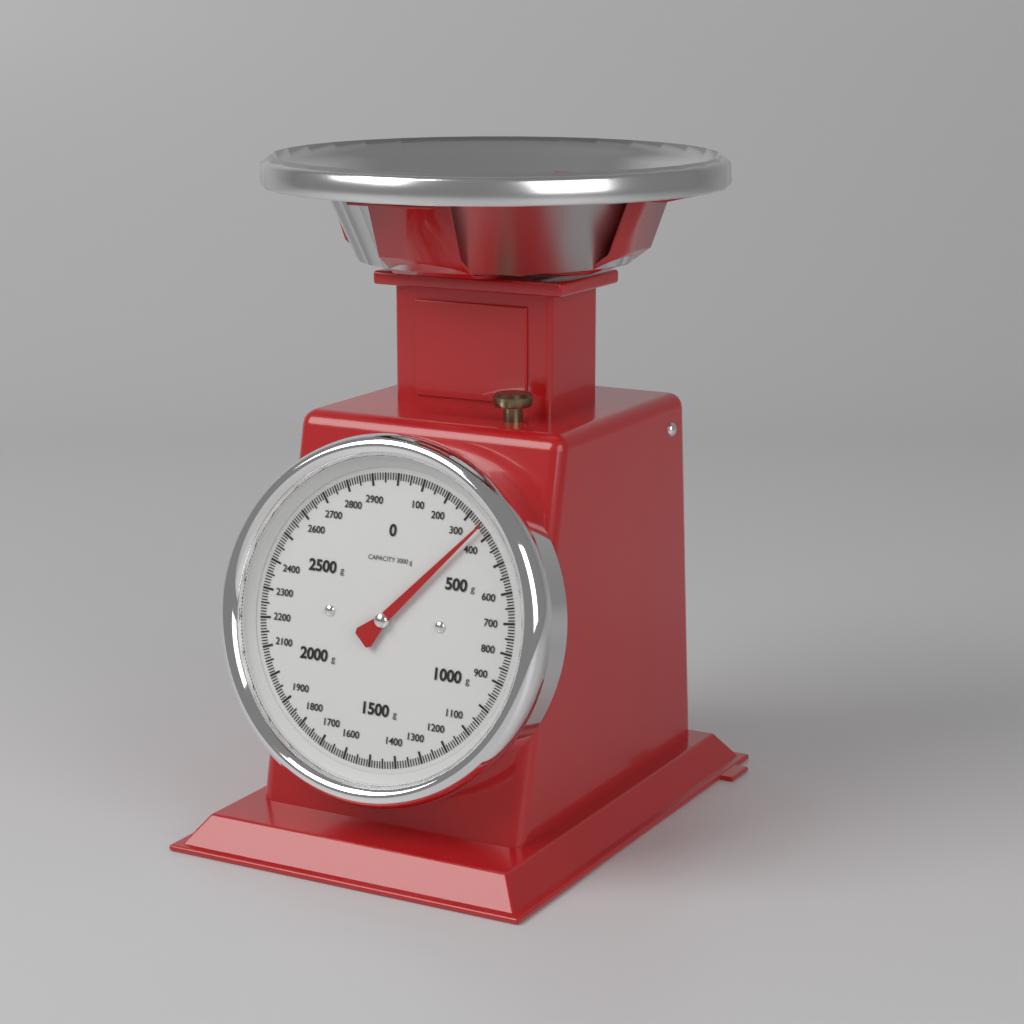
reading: 360 g
